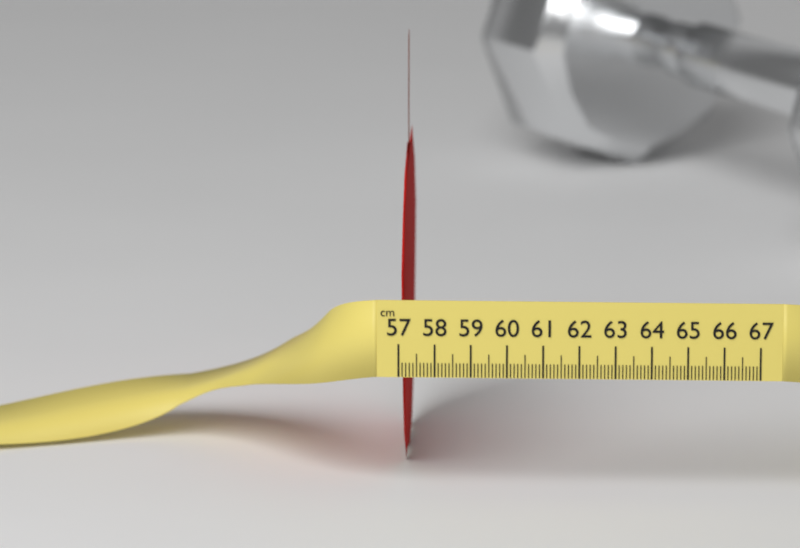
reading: 57.2 cm
